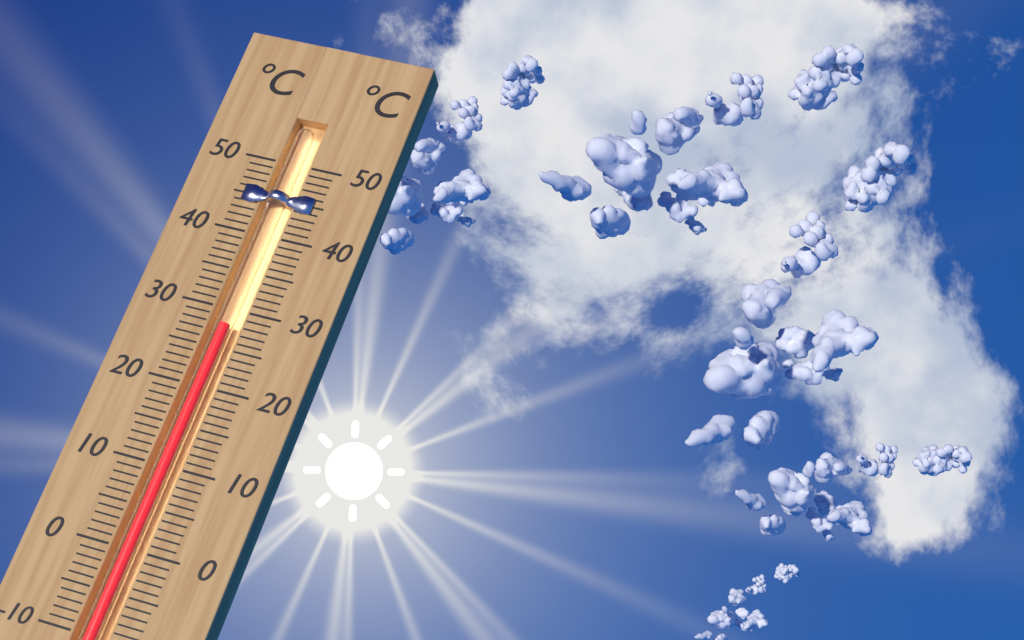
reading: 28 °C
